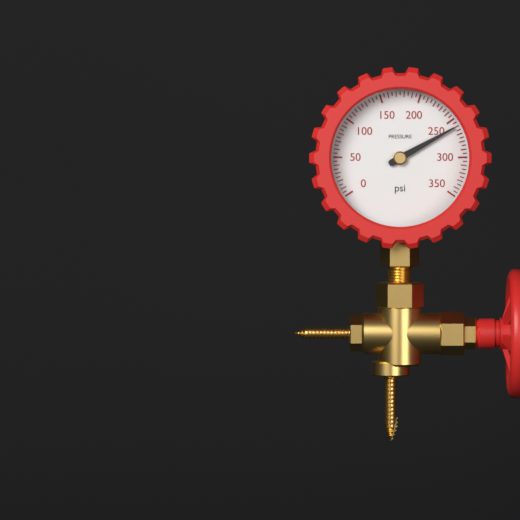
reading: 260 psi
